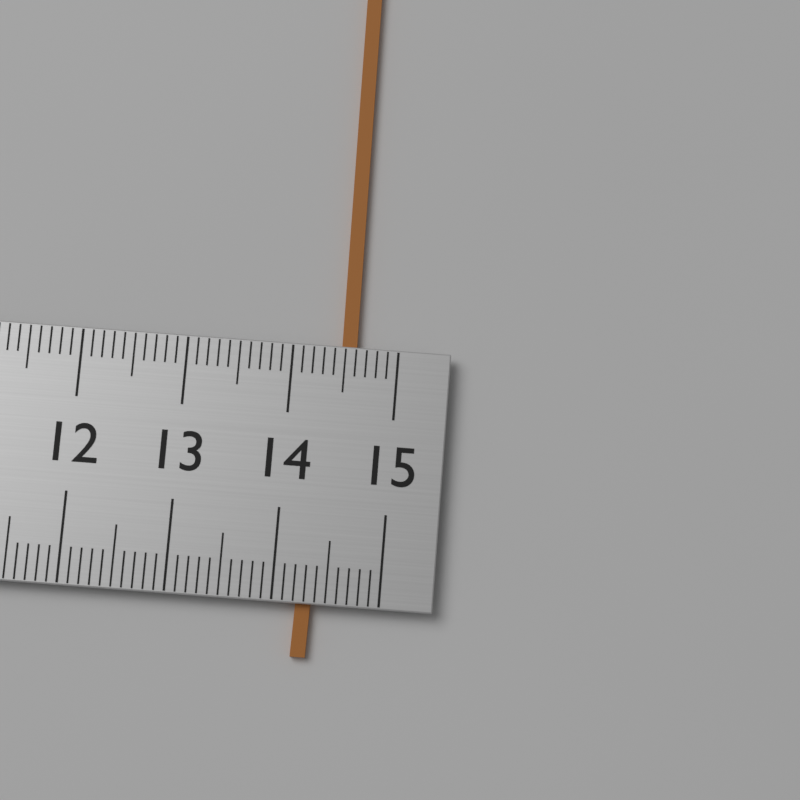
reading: 14.6 (no unit)
